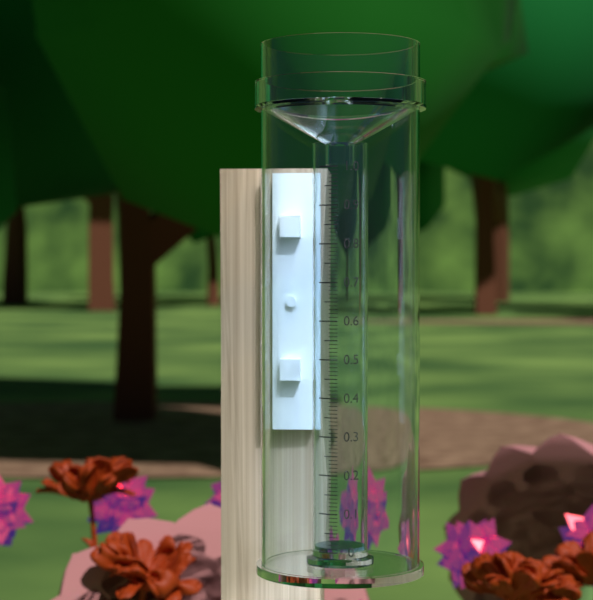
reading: 0.01 (no unit)
